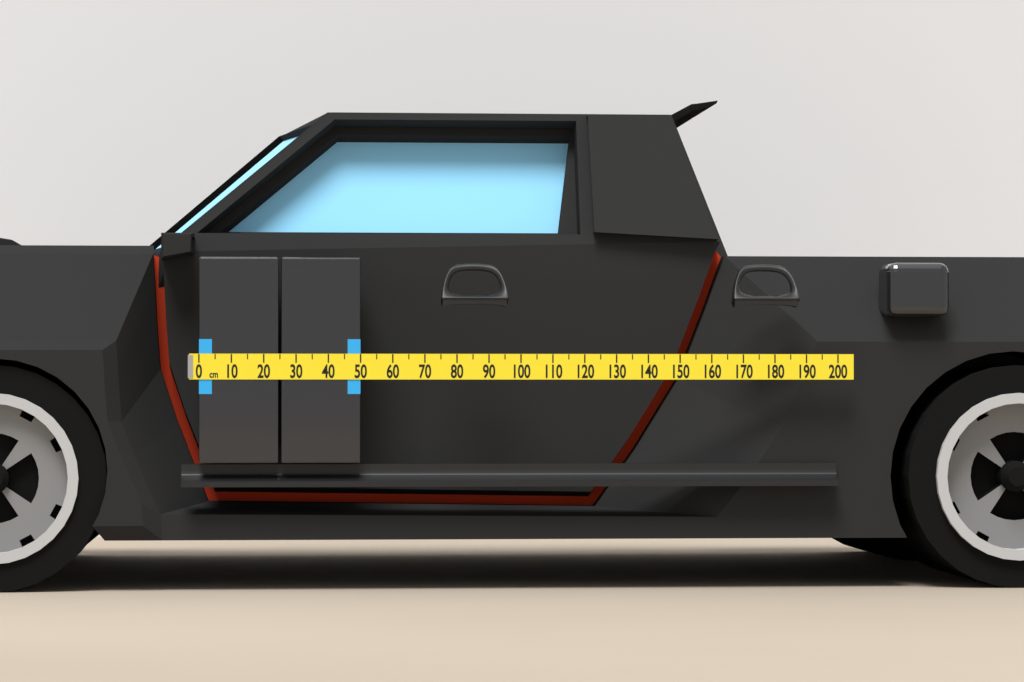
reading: 50 cm
